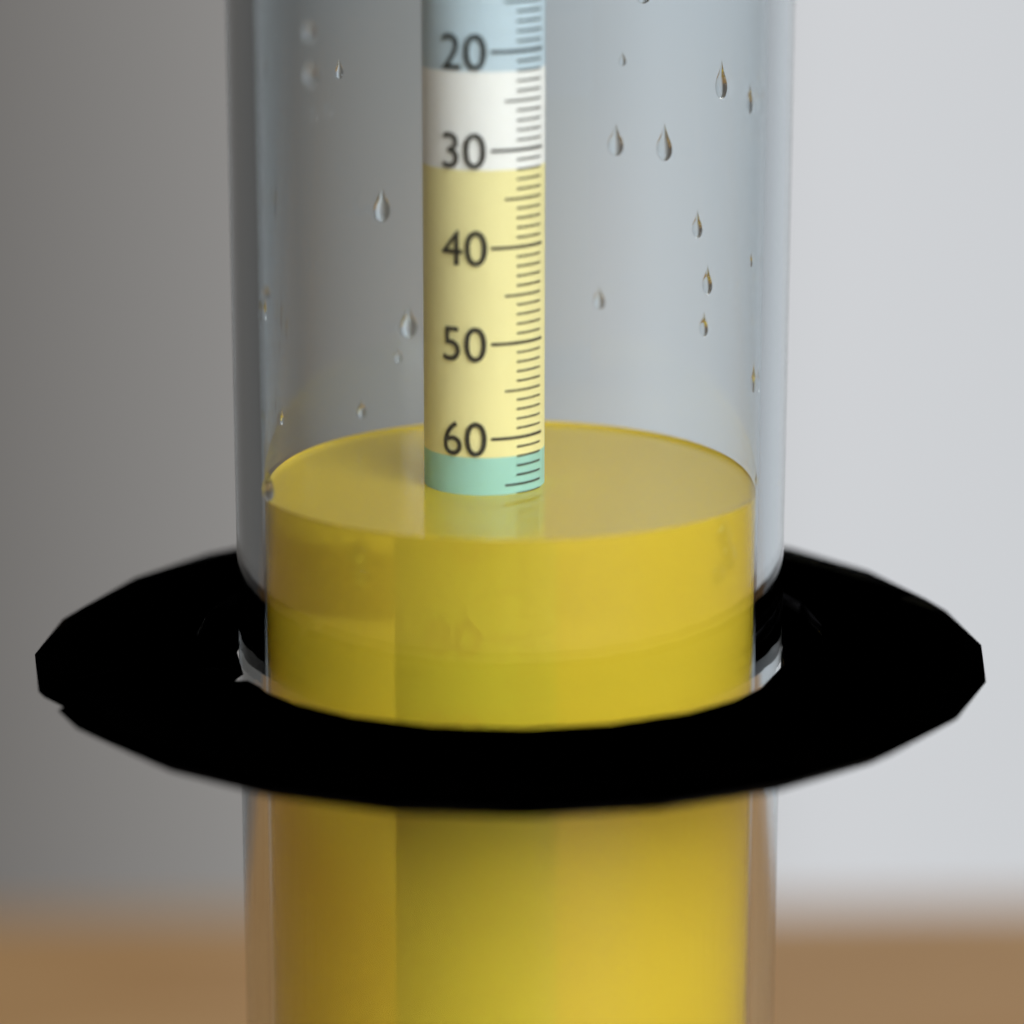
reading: 66 (no unit)
